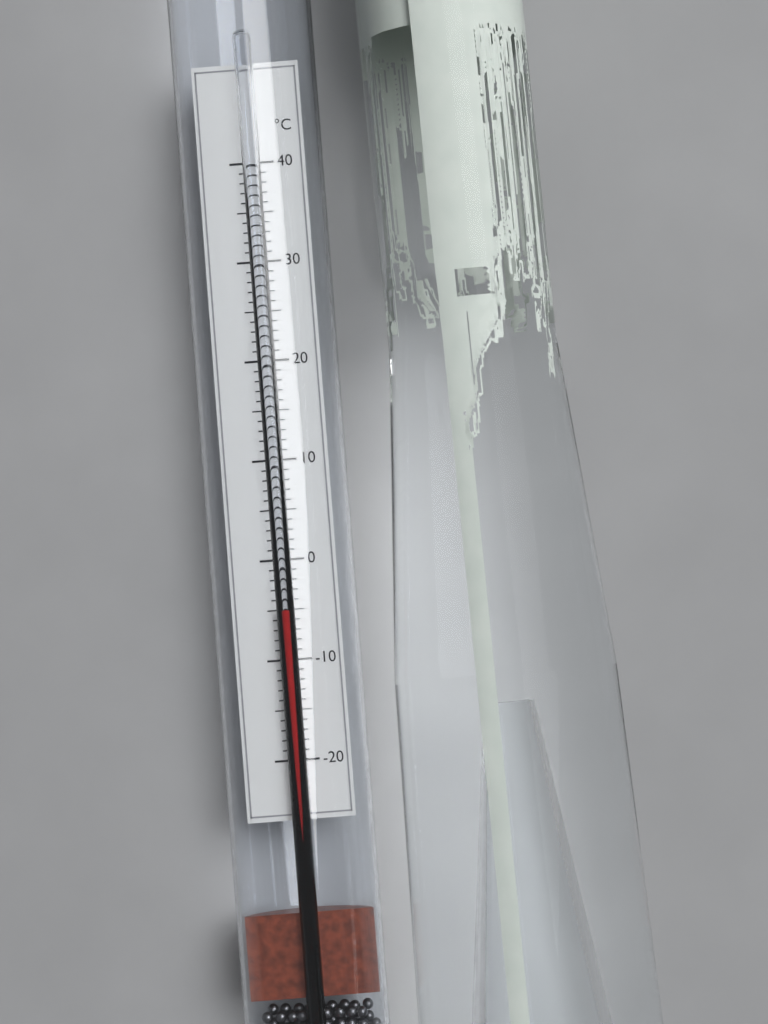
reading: -5 °C
